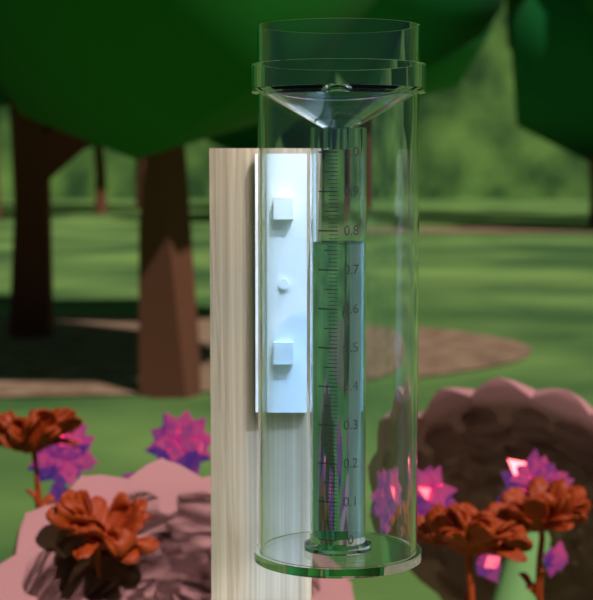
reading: 0.77 (no unit)
